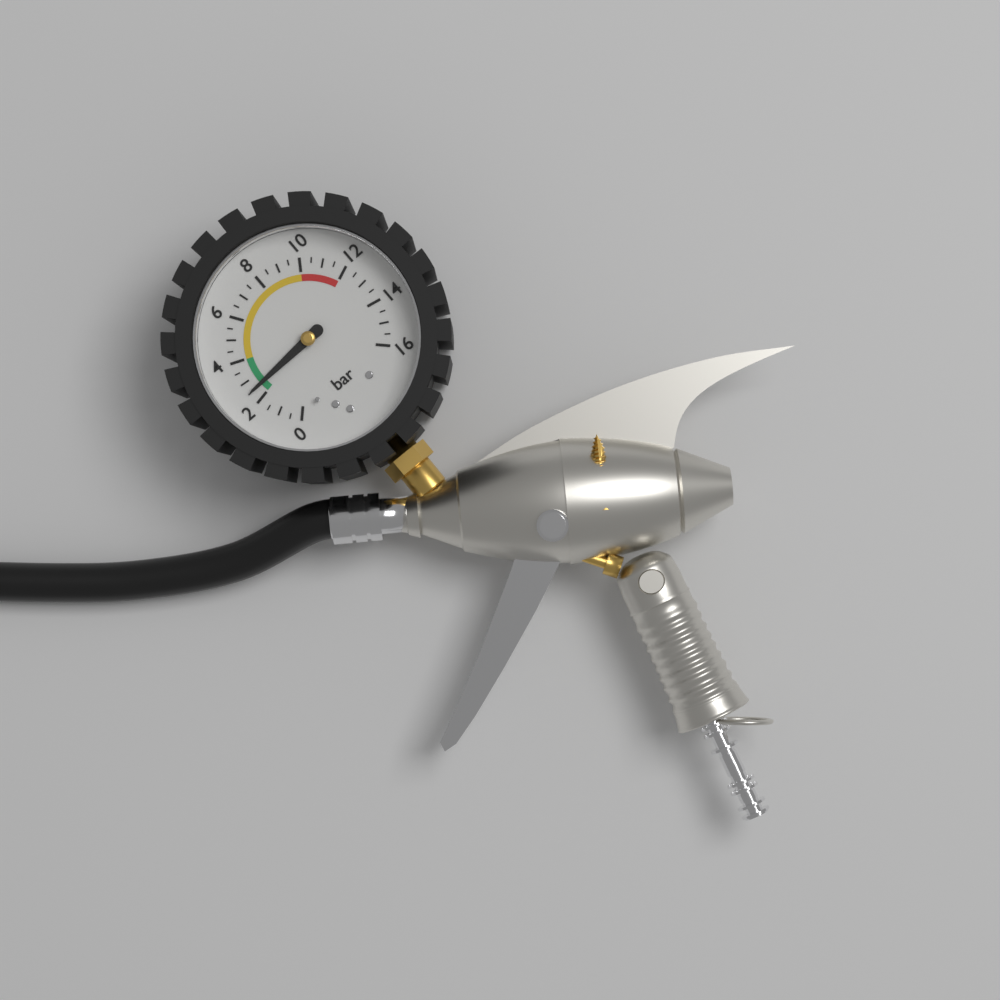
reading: 2.5 bar
